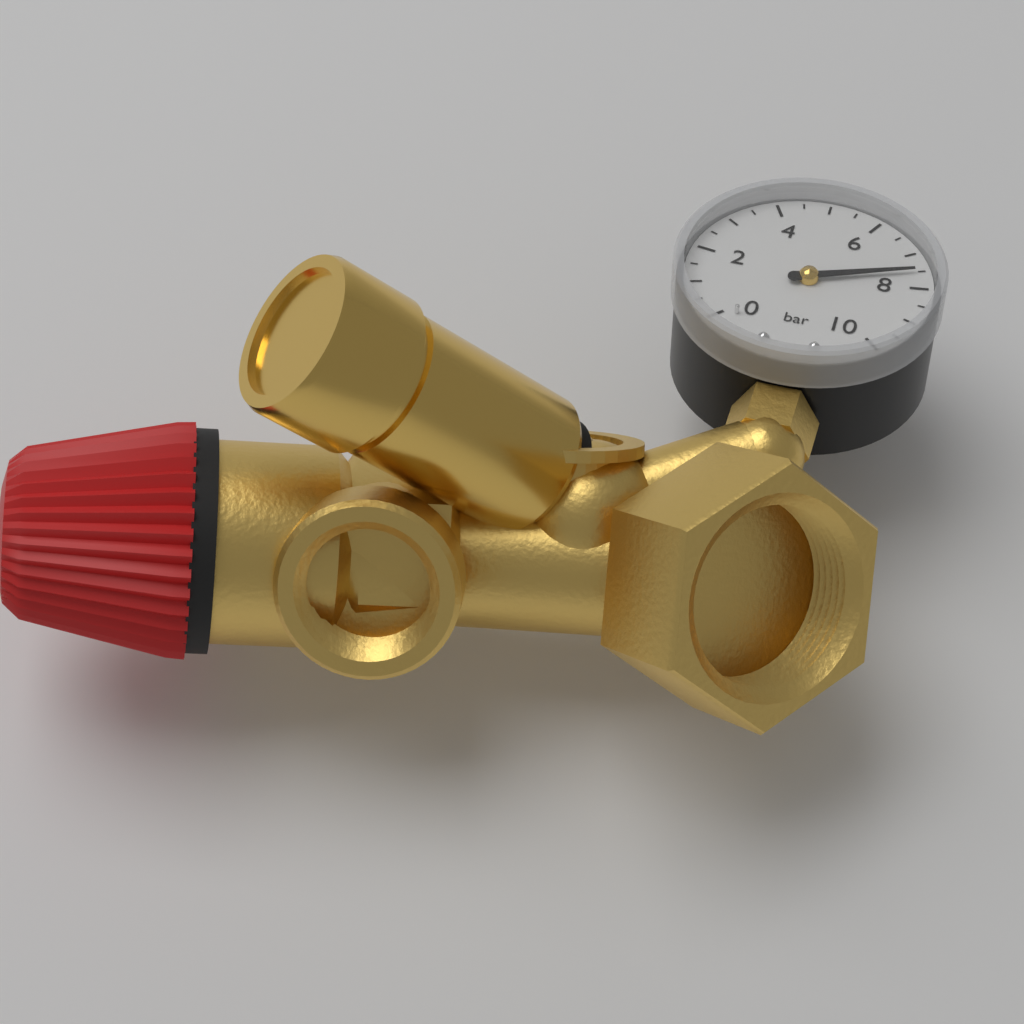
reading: 7.5 bar
